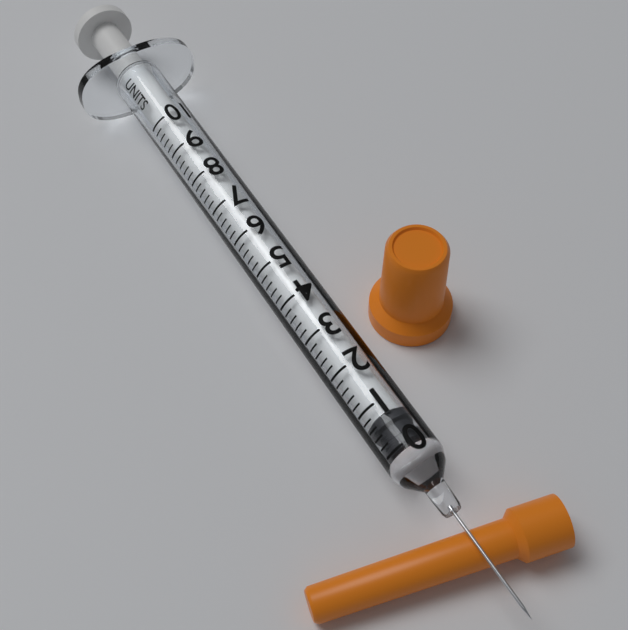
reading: 0.0 units
